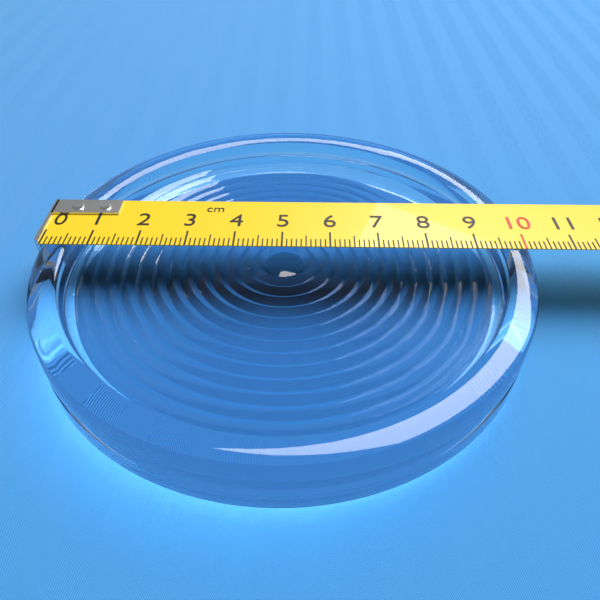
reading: 10.1 cm
